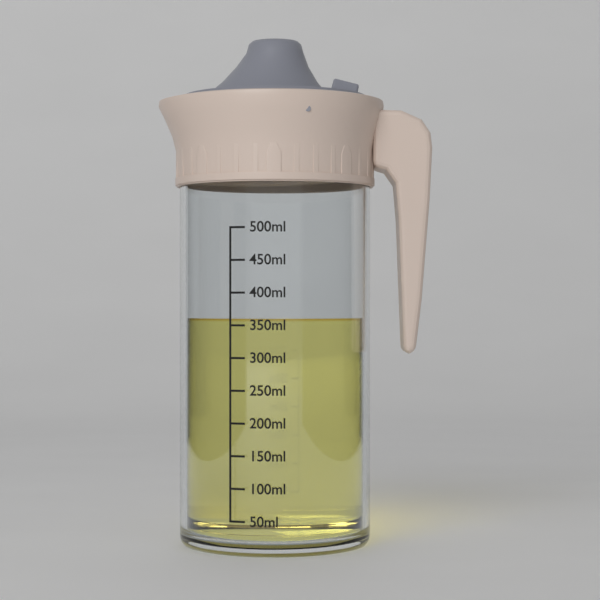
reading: 360 ml
